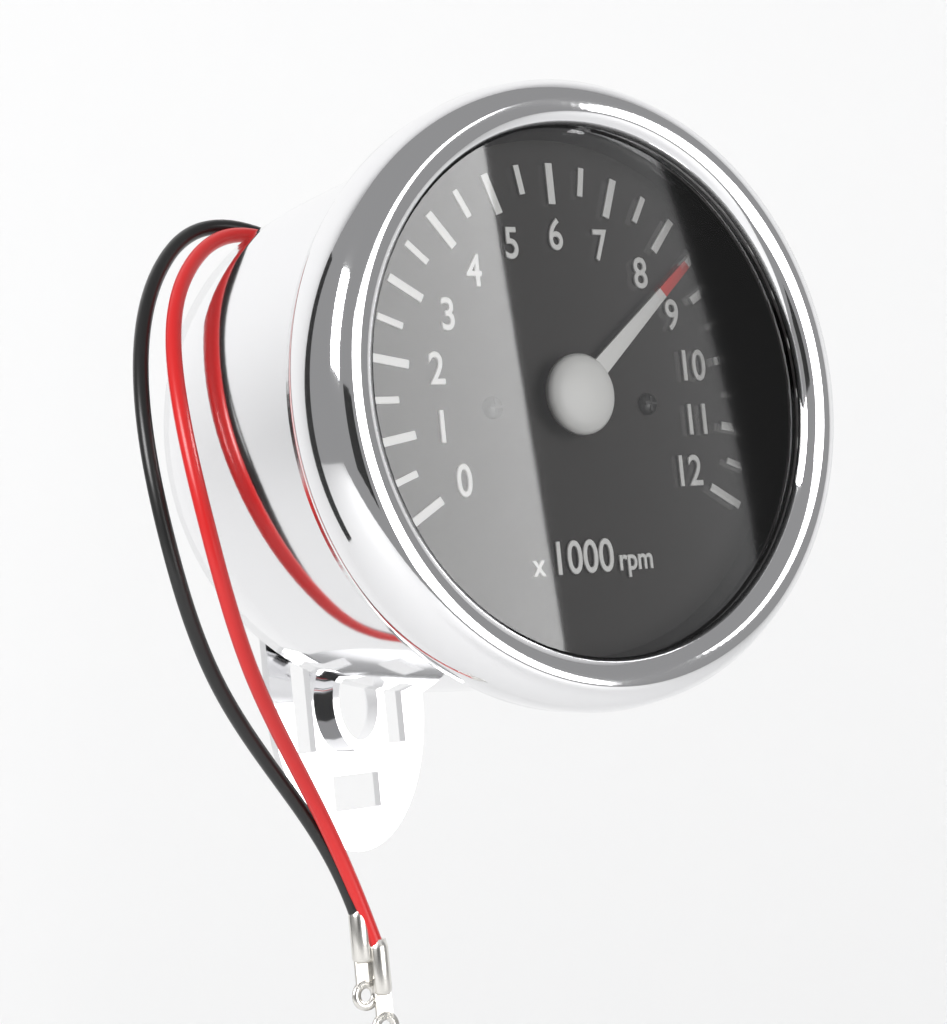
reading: 8.5 x1000 rpm
